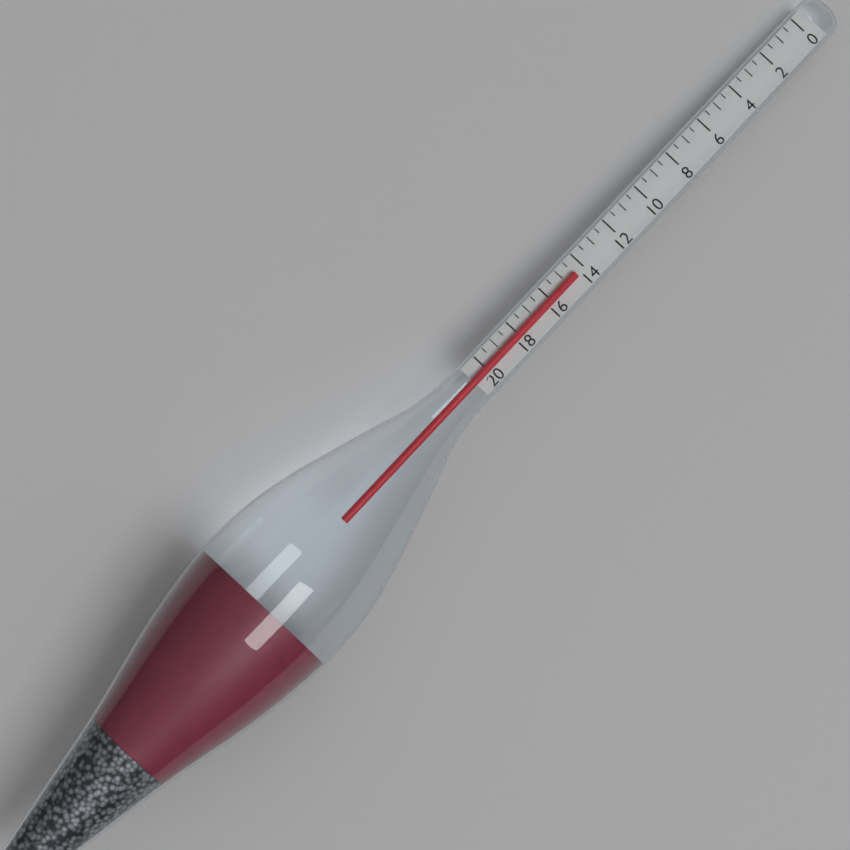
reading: 14.5 (no unit)
